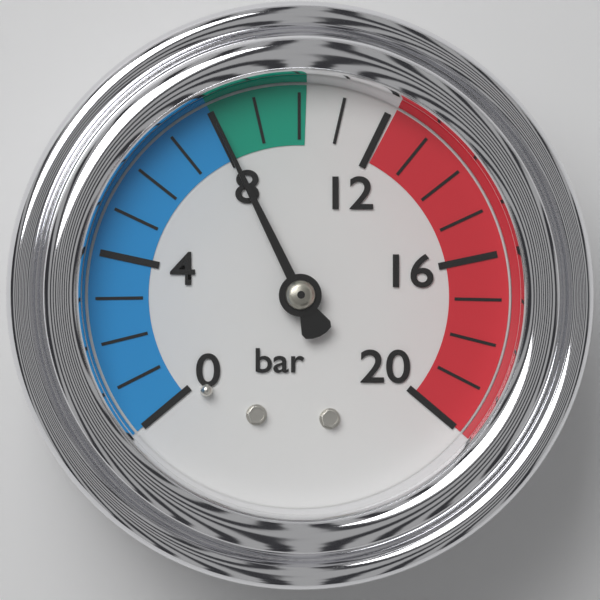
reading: 8 bar
